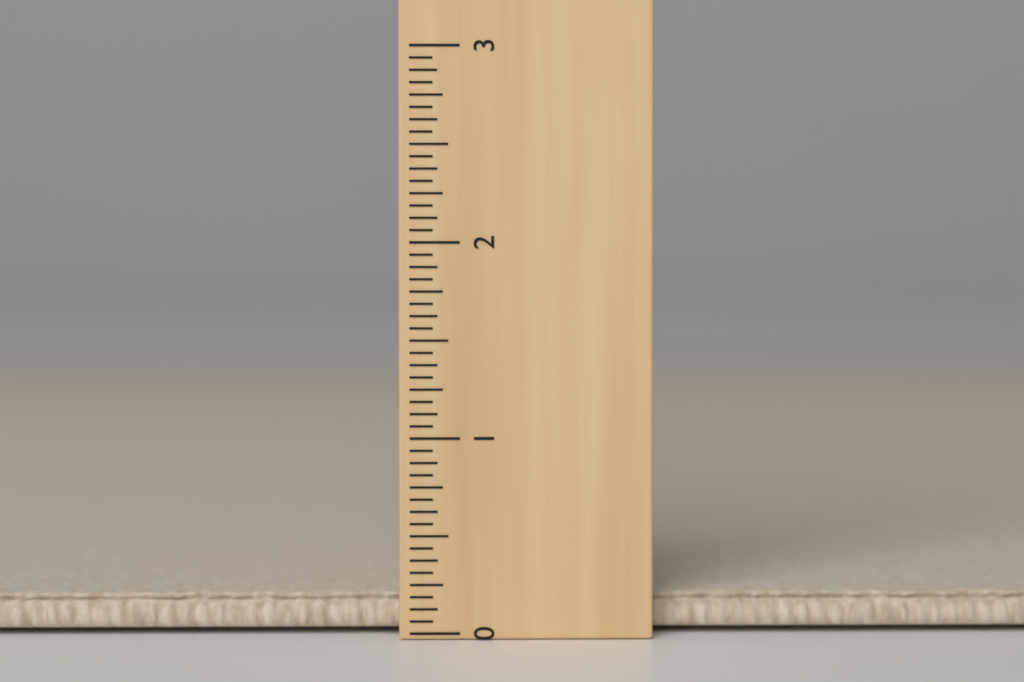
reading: 0.1875 (no unit)
